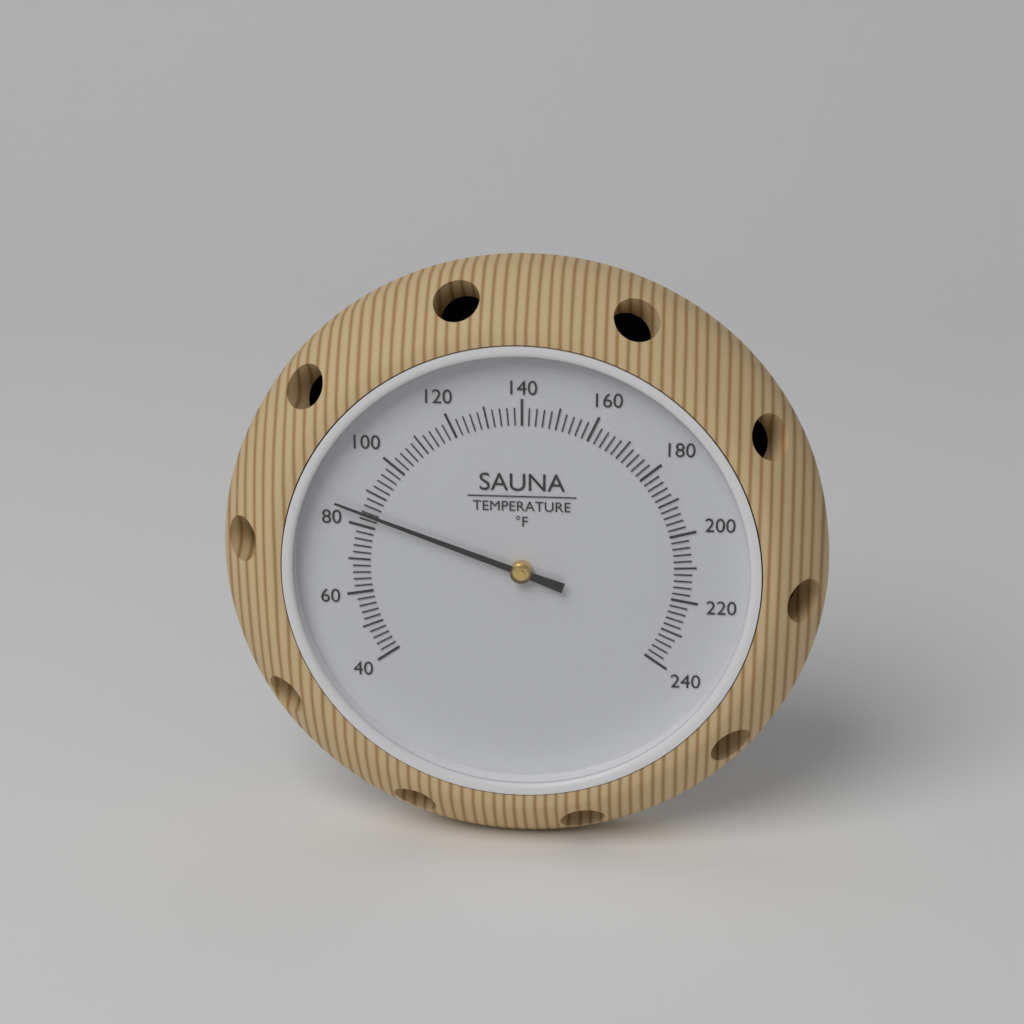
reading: 84 °F
